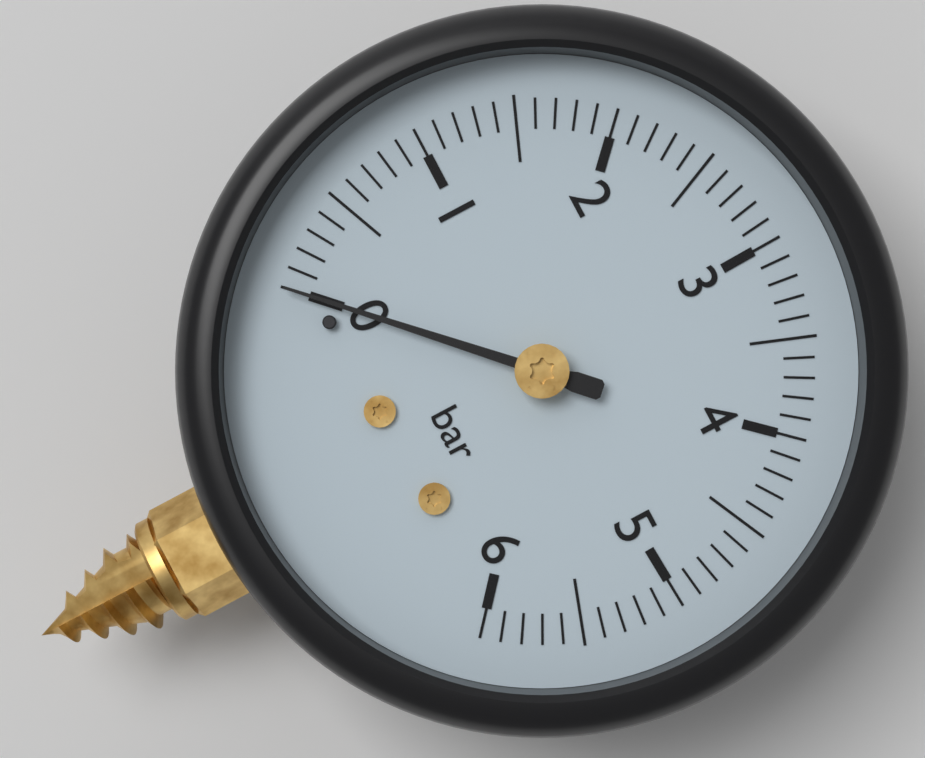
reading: 0.0 bar
